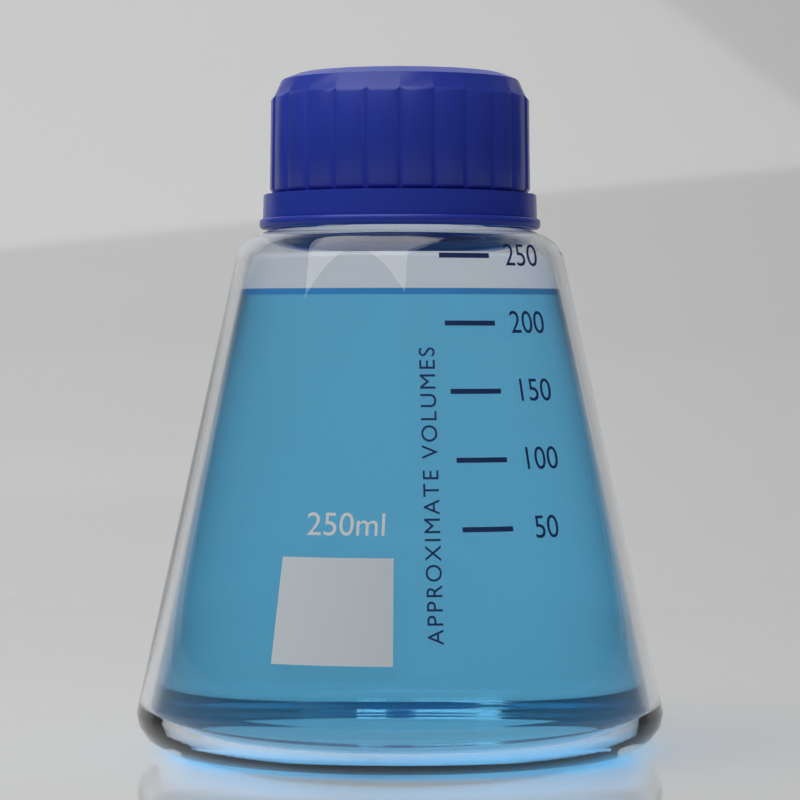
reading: 225 ml
